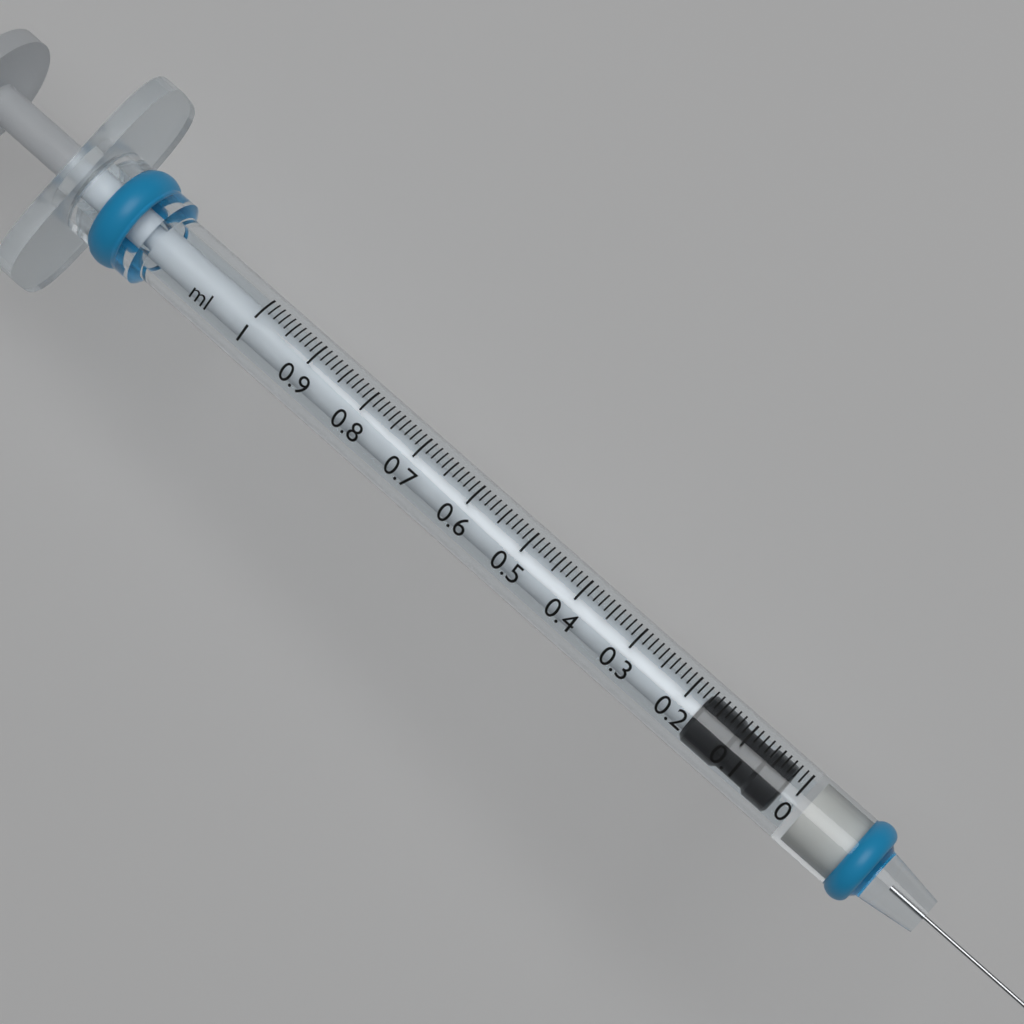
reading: 0.02 ml
